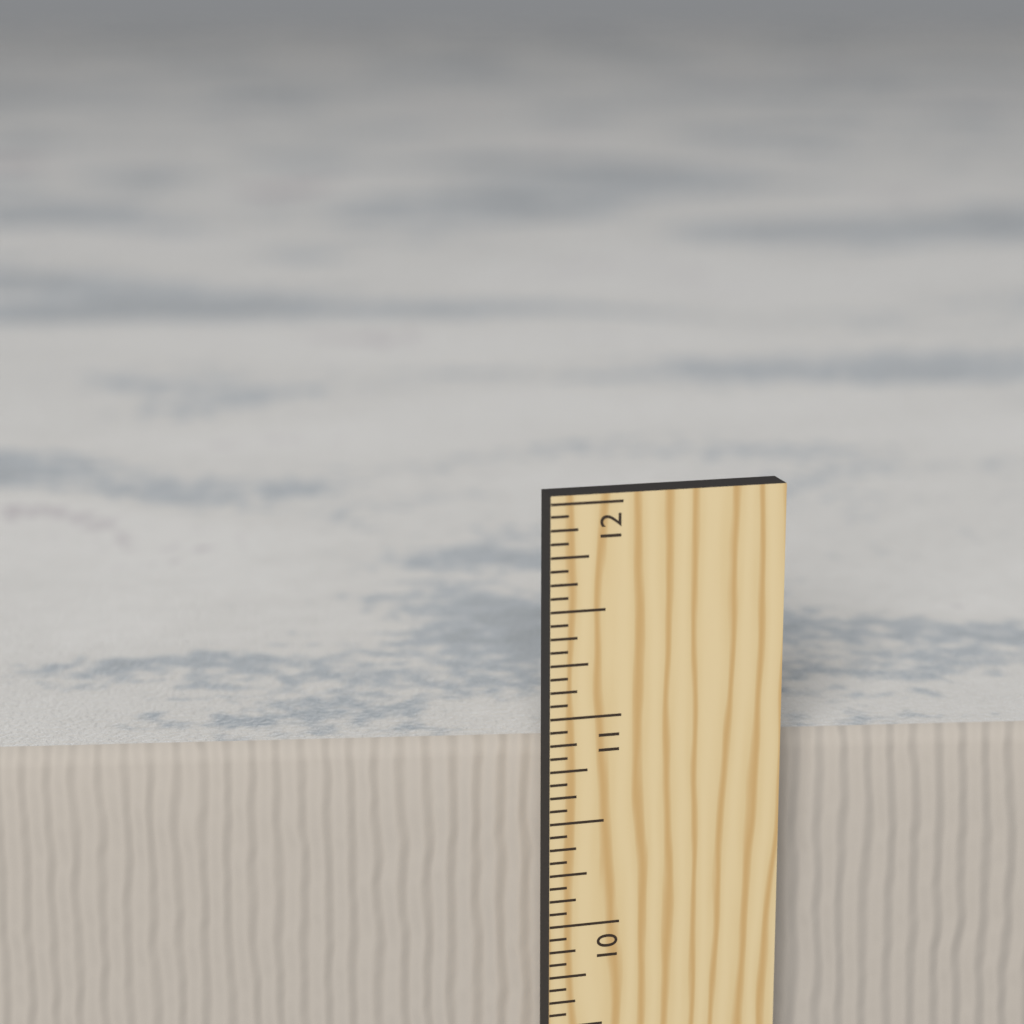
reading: 10.7500 in
